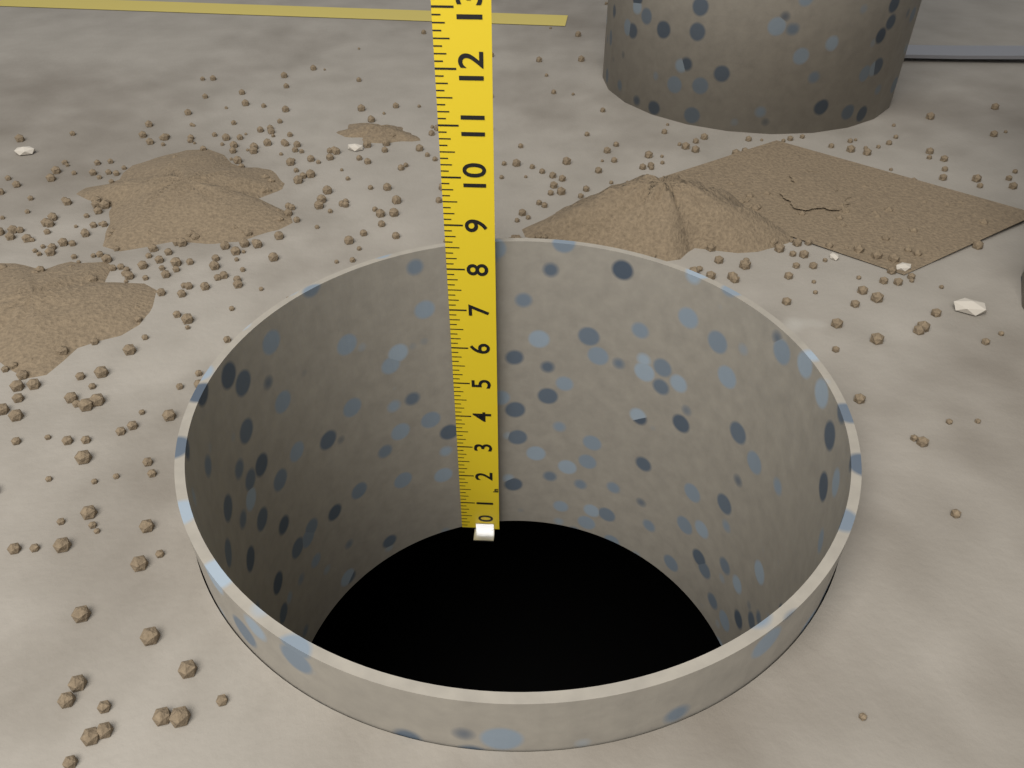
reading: 8.500 in
